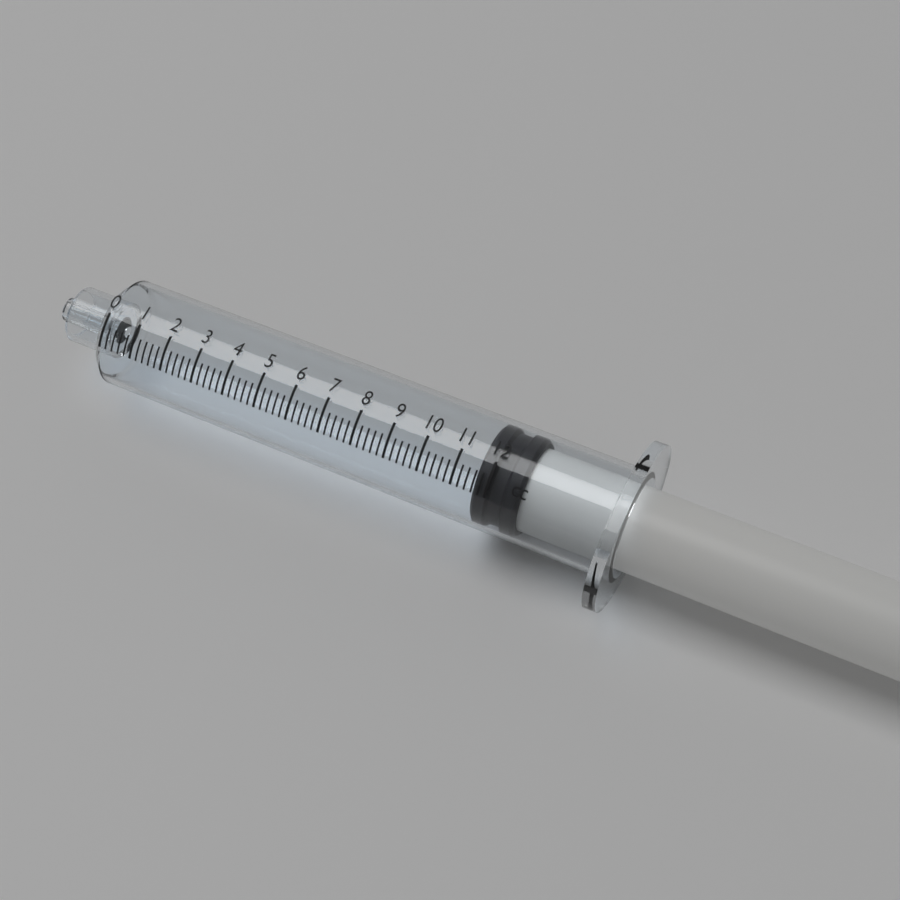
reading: 11.6 cc
